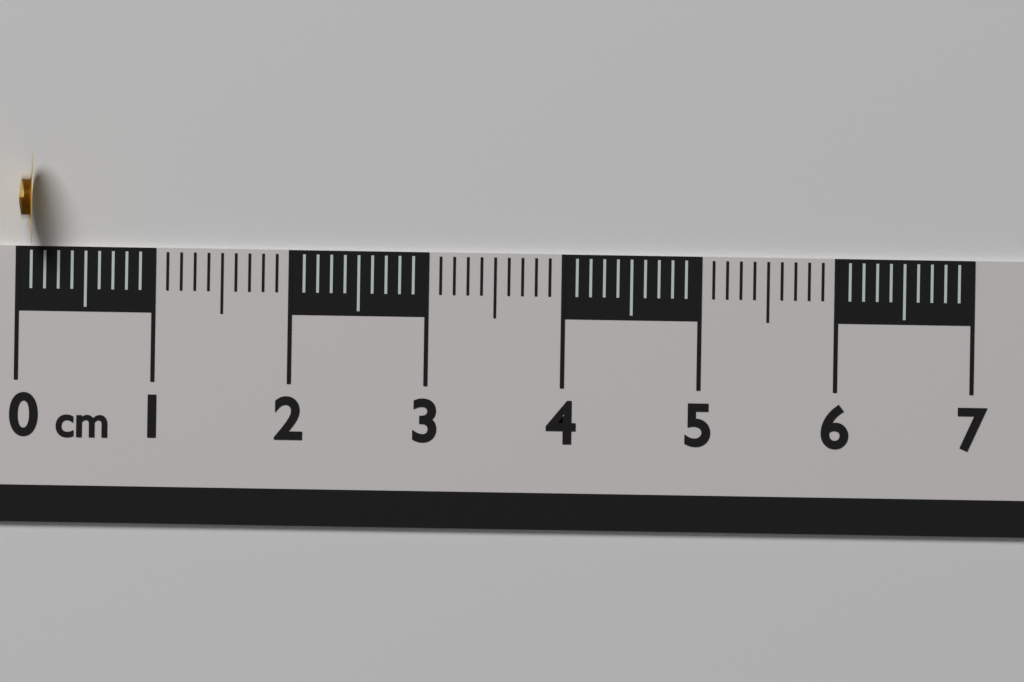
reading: 0.1 cm
